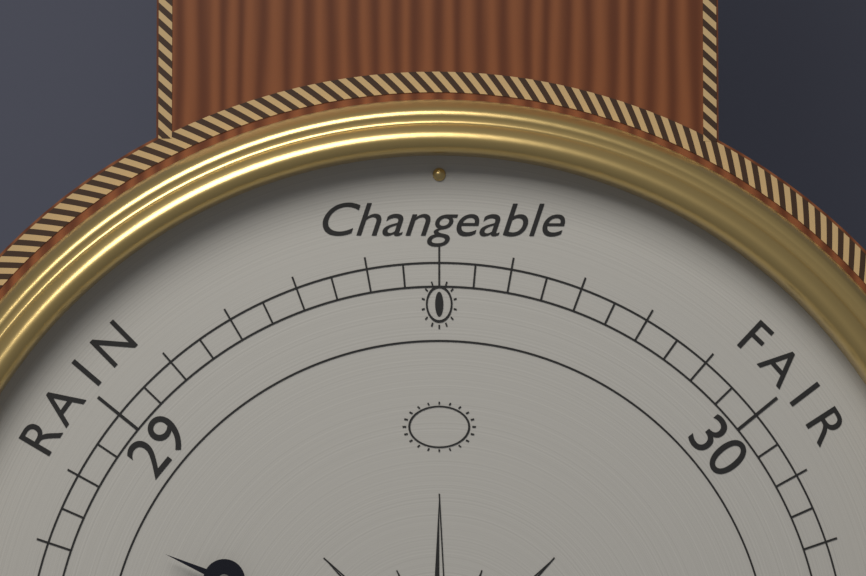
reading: 28.85 (no unit)
